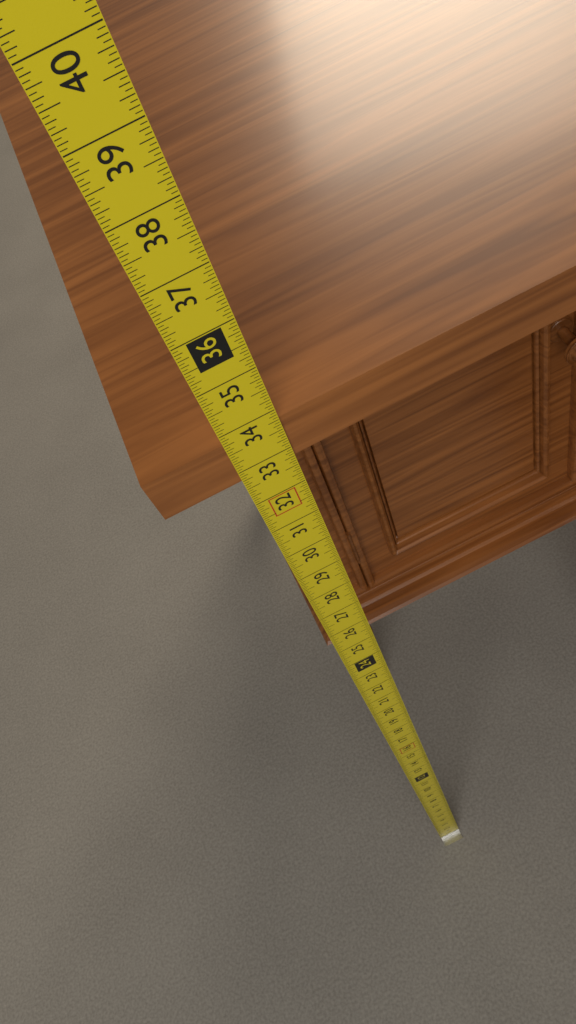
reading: 33.7500 in
